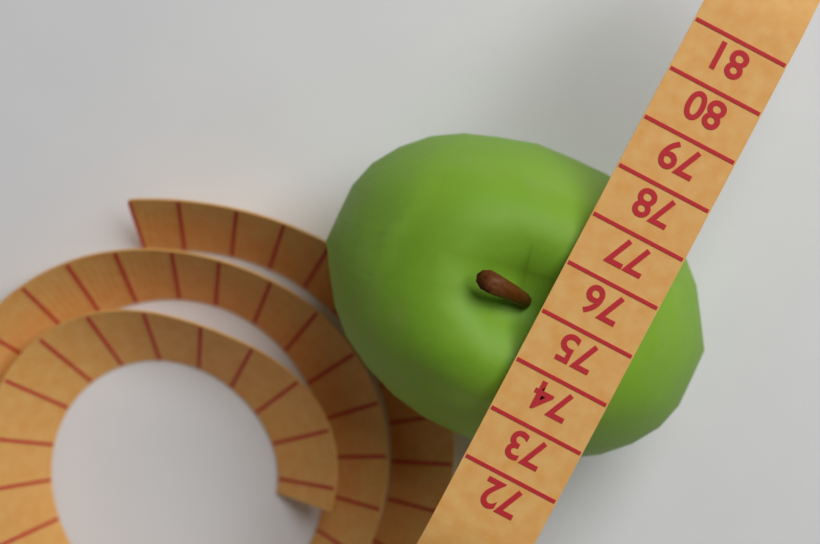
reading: 78 (no unit)
